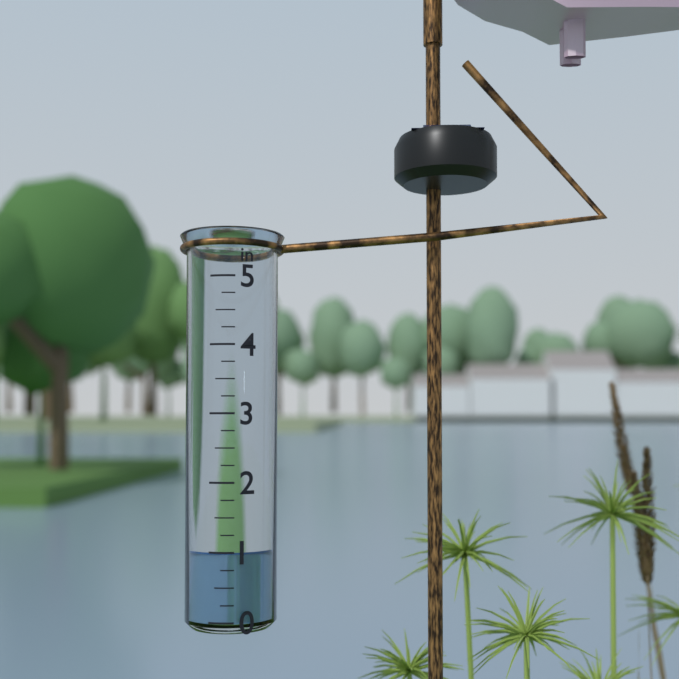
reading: 1.00 in
